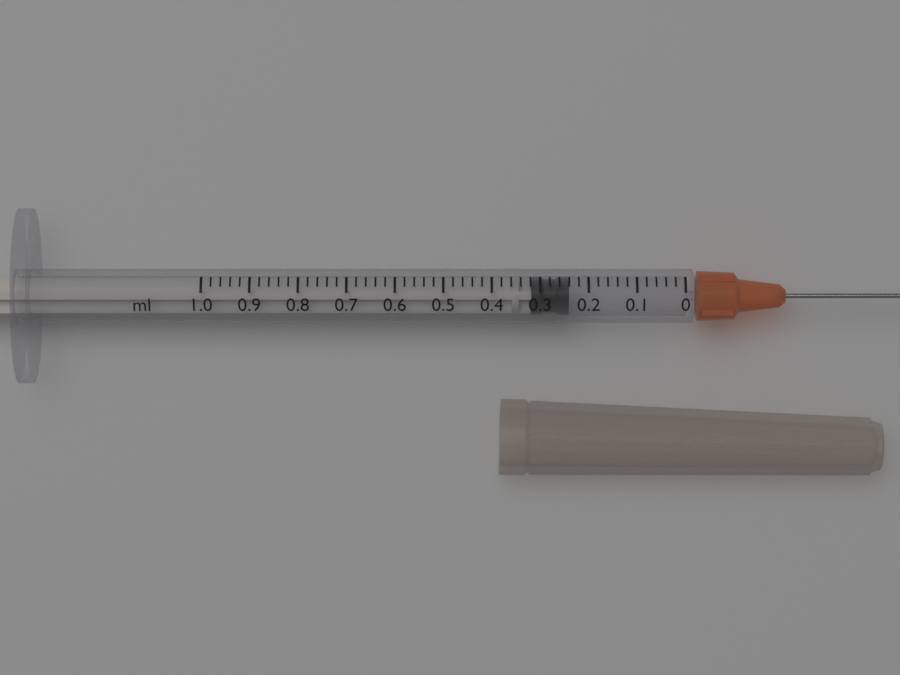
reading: 0.24 ml
